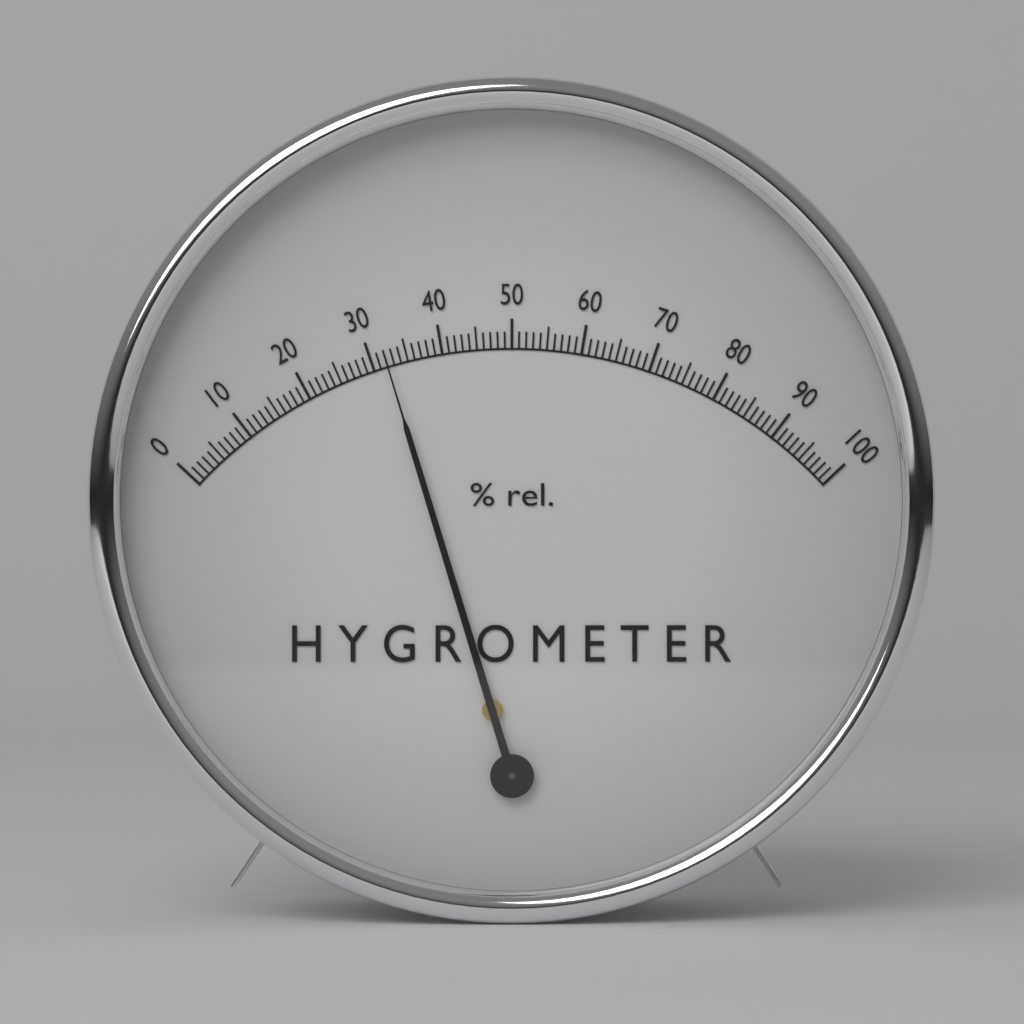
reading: 32 %
